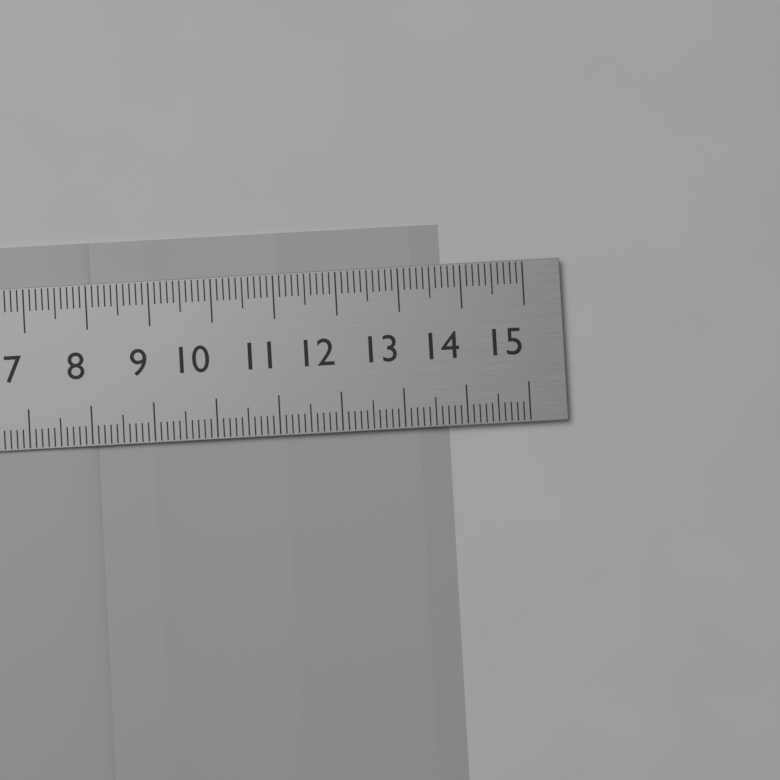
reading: 13.7 cm
